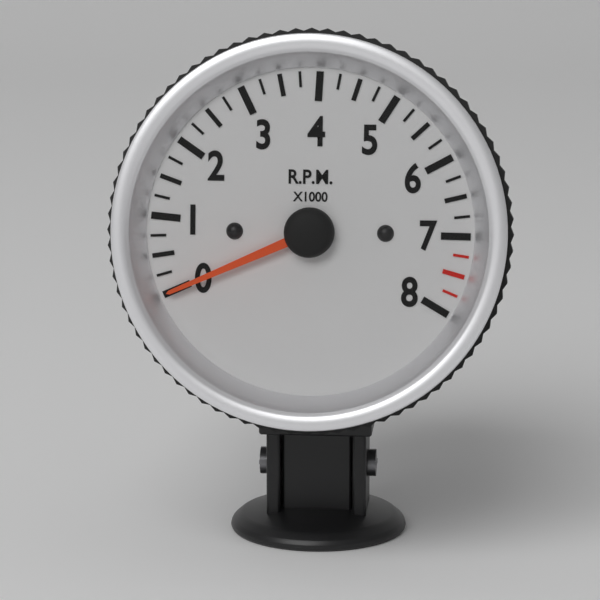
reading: 0 rpm
